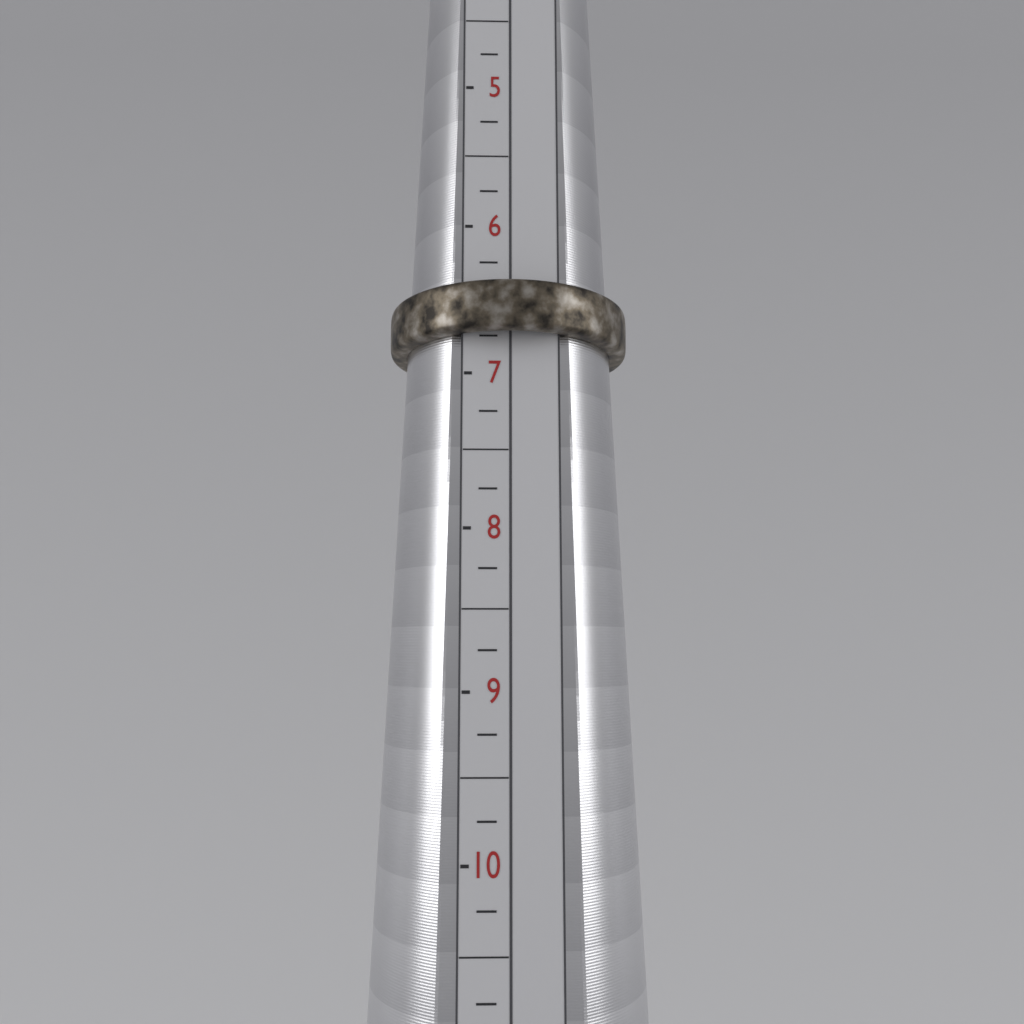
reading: 6.75 (no unit)
